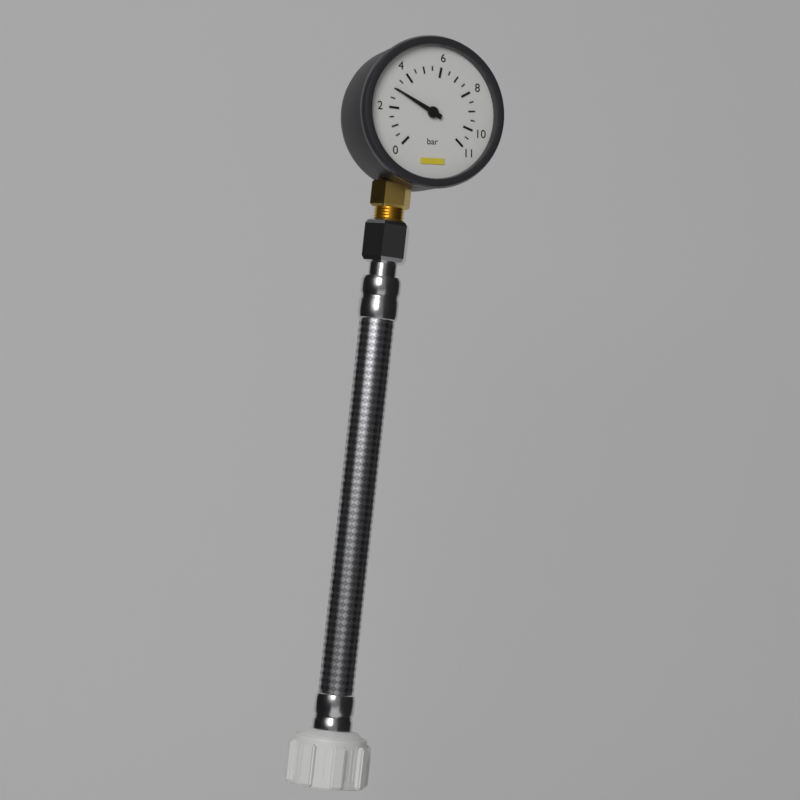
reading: 3.0 bar
